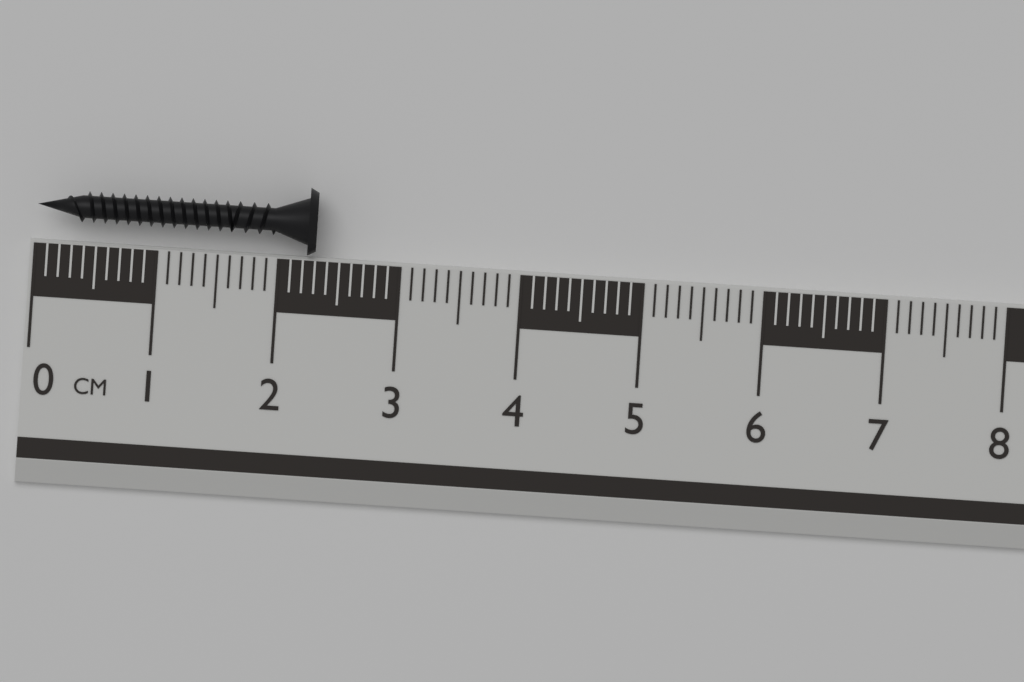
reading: 2.3 cm
